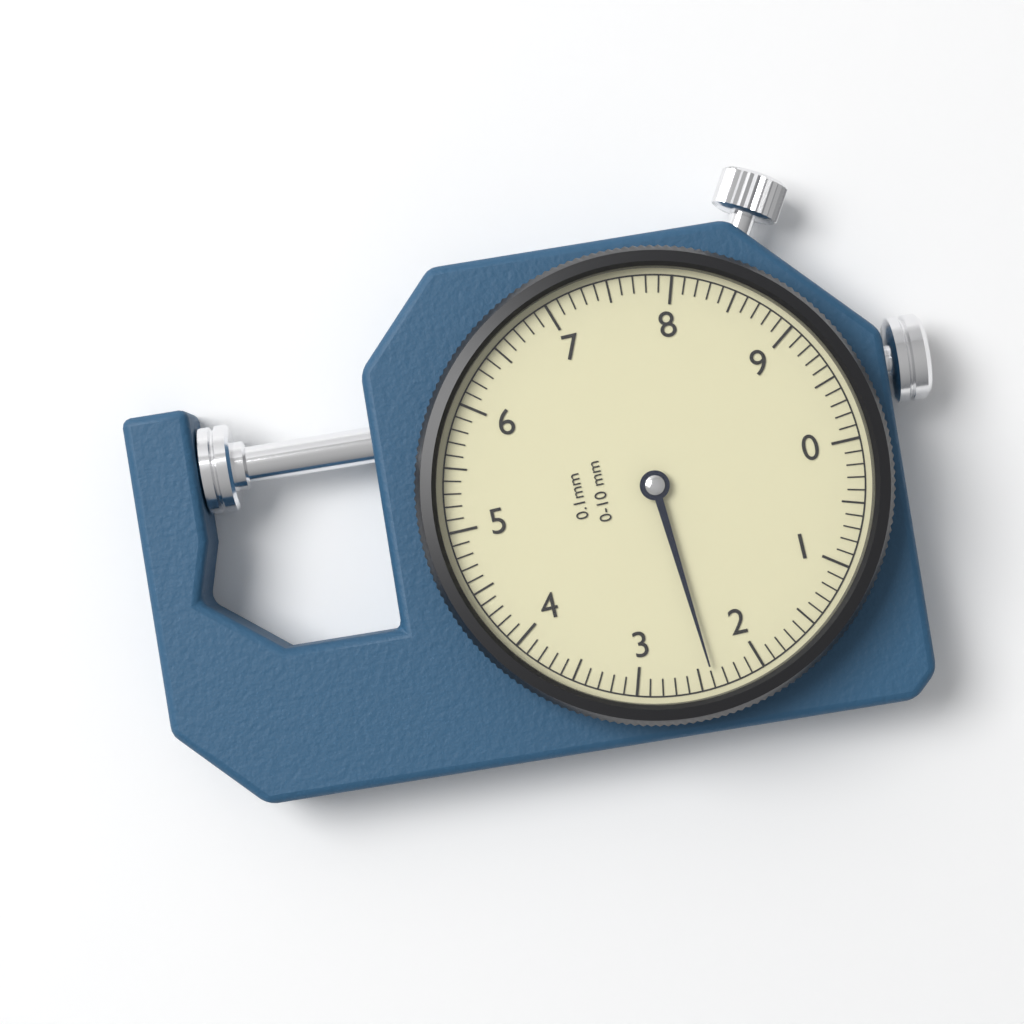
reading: 2.4 mm
